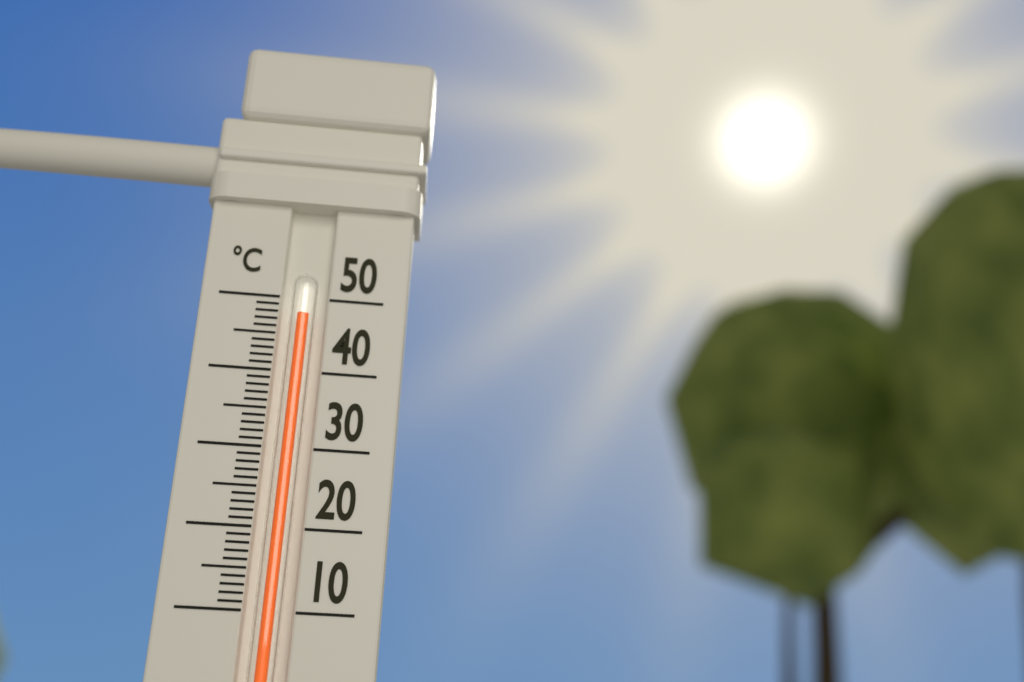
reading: 48 °C
